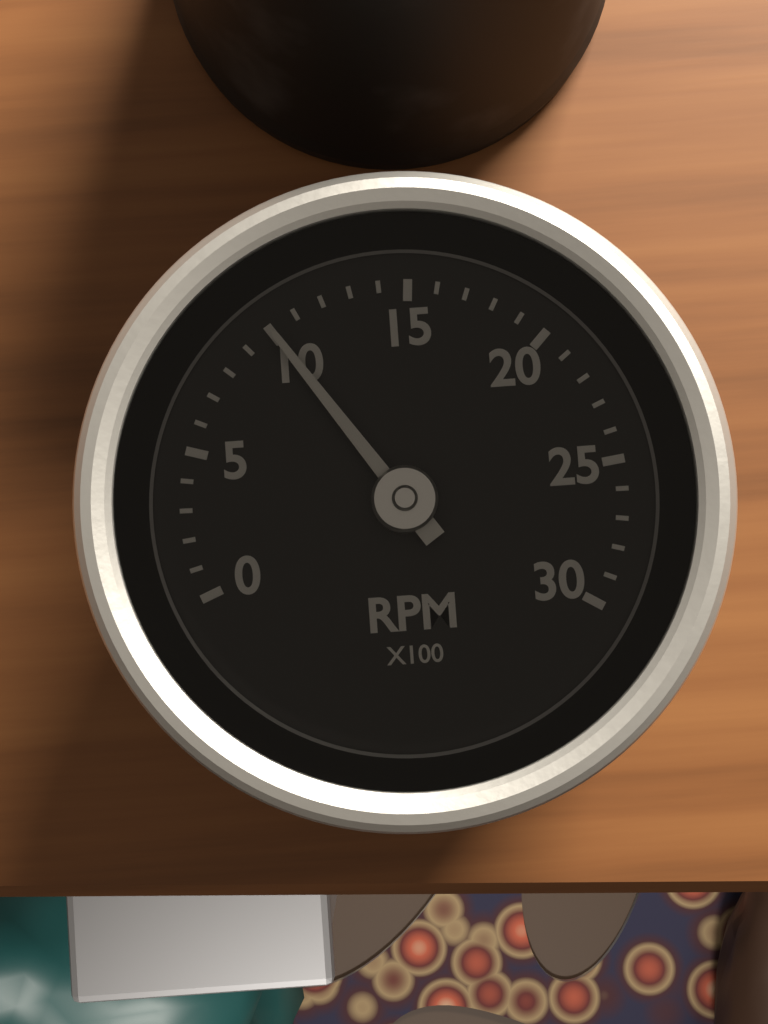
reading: 10 RPM x100
